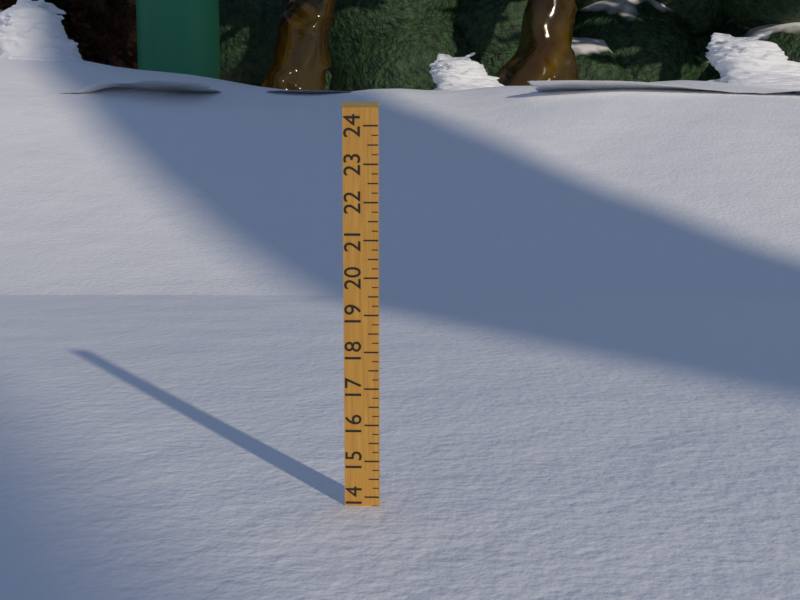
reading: 13.75 (no unit)
